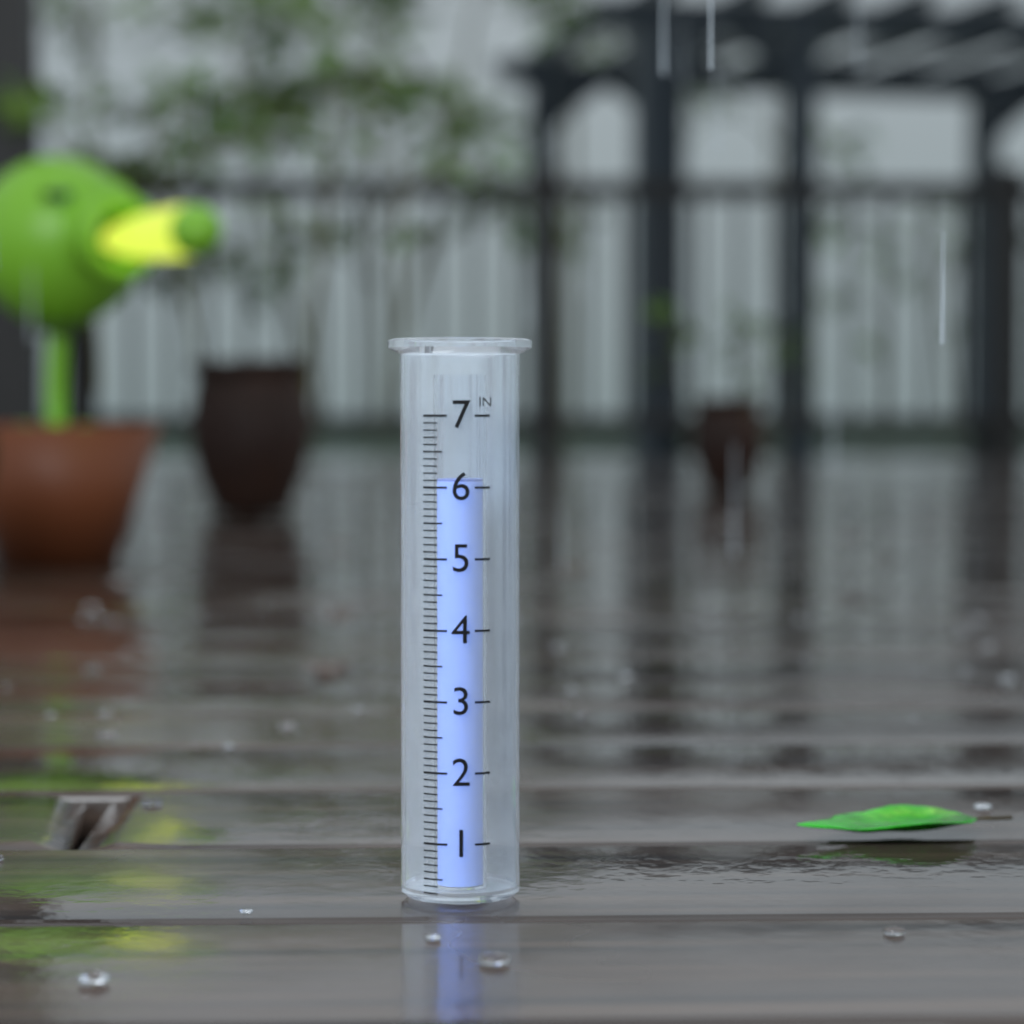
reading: 6.1 in
